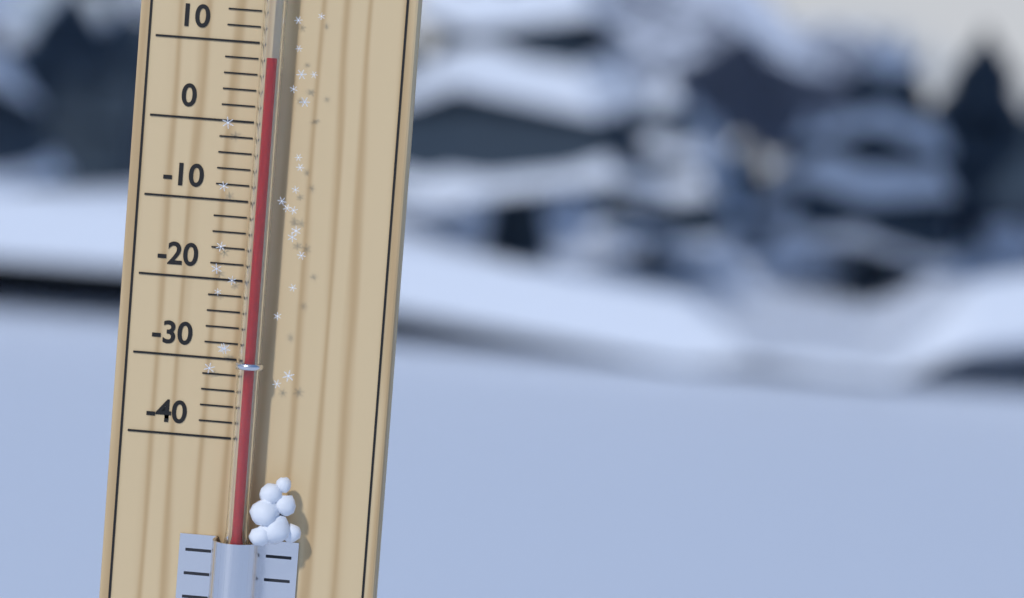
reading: 8 °C
